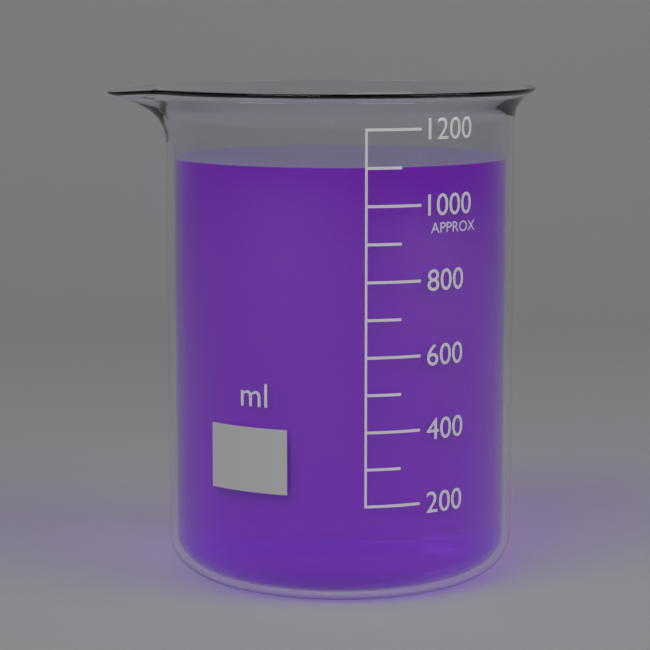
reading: 1100 ml
